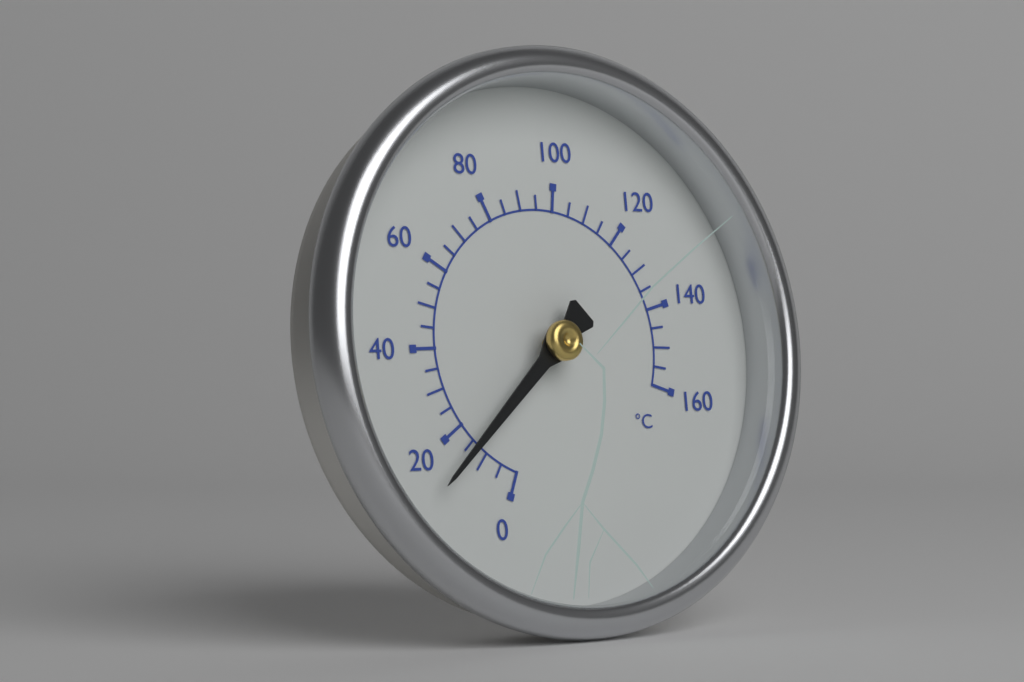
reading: 15 °C
